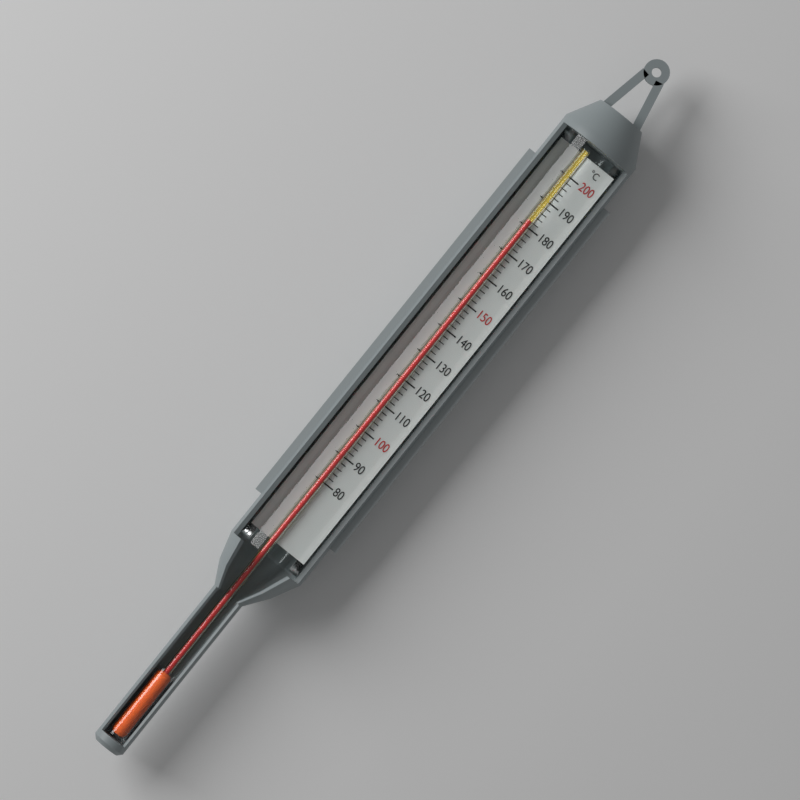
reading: 182 °C
